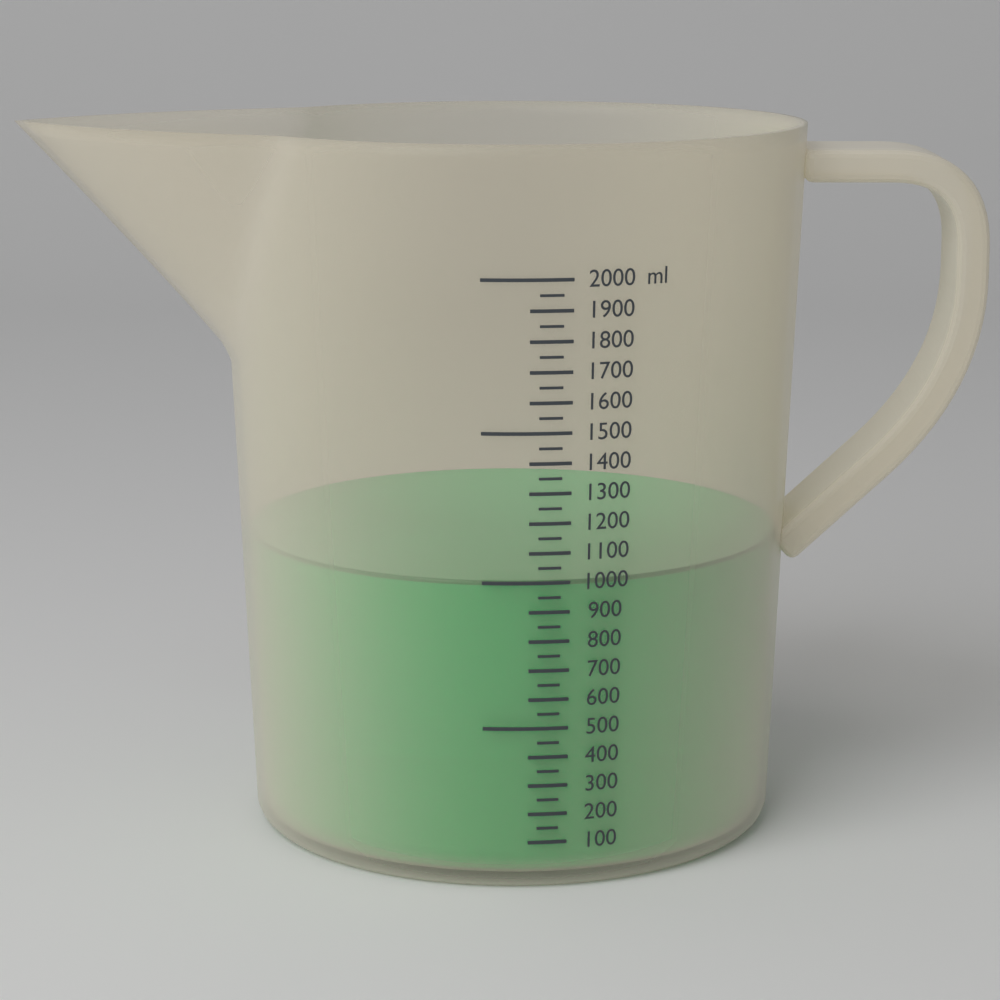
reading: 1000 ml
